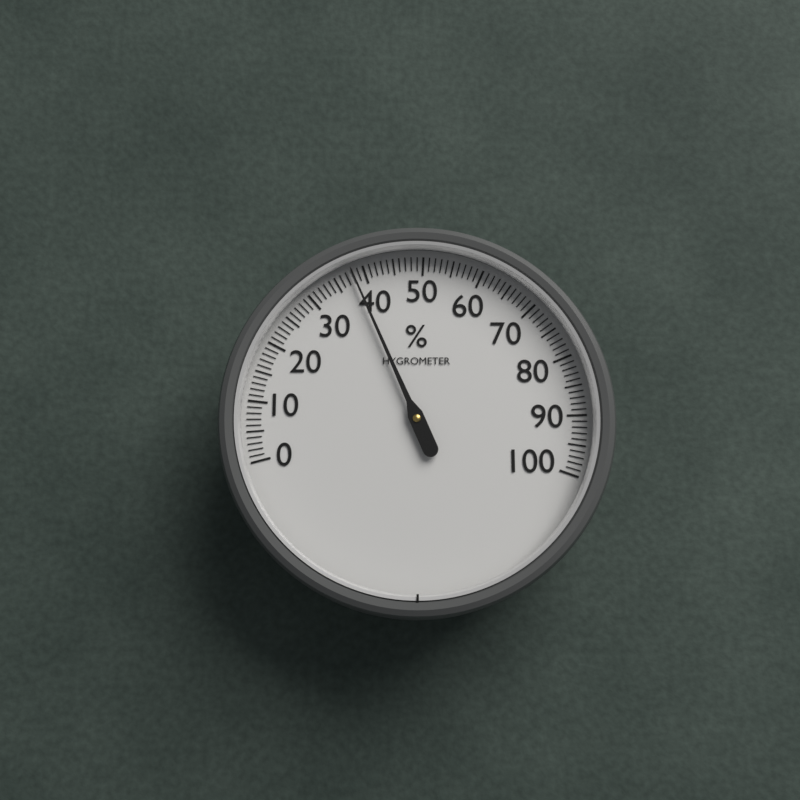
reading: 38 %
